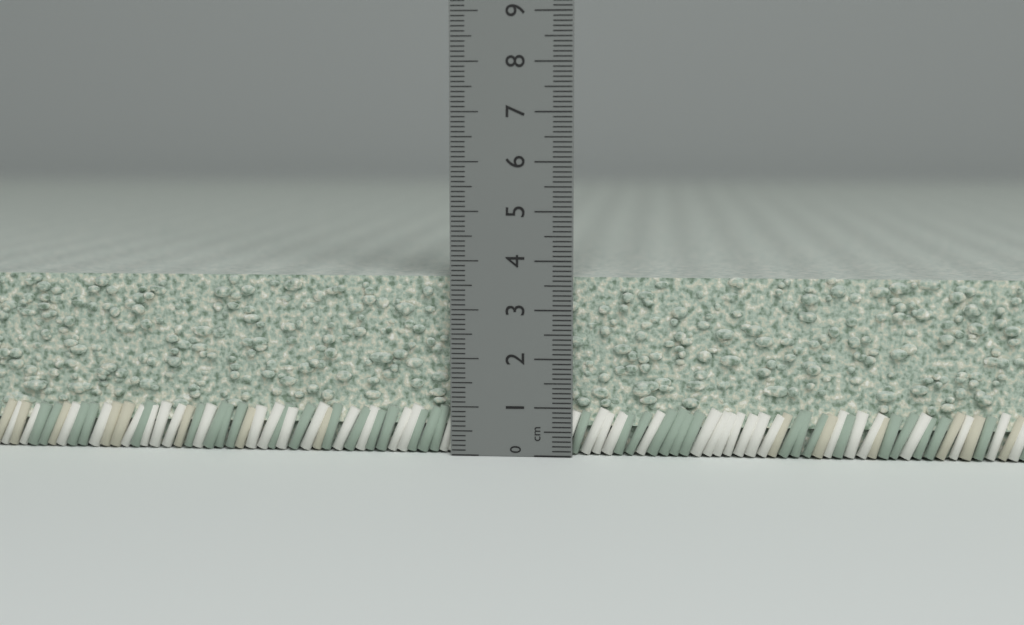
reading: 3.7 cm
